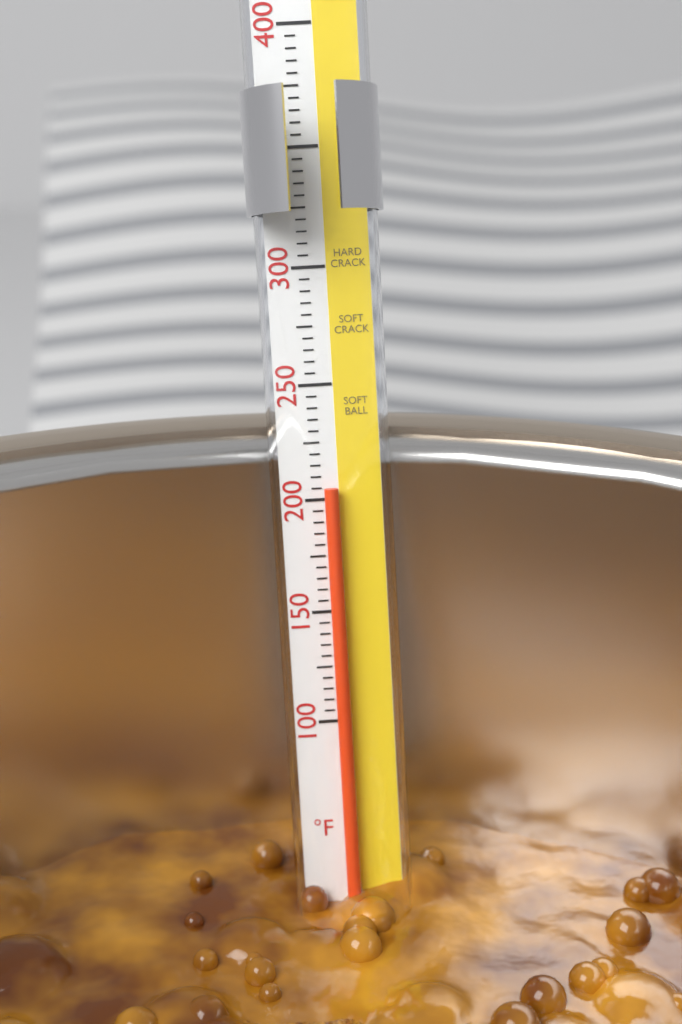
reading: 205 °F
